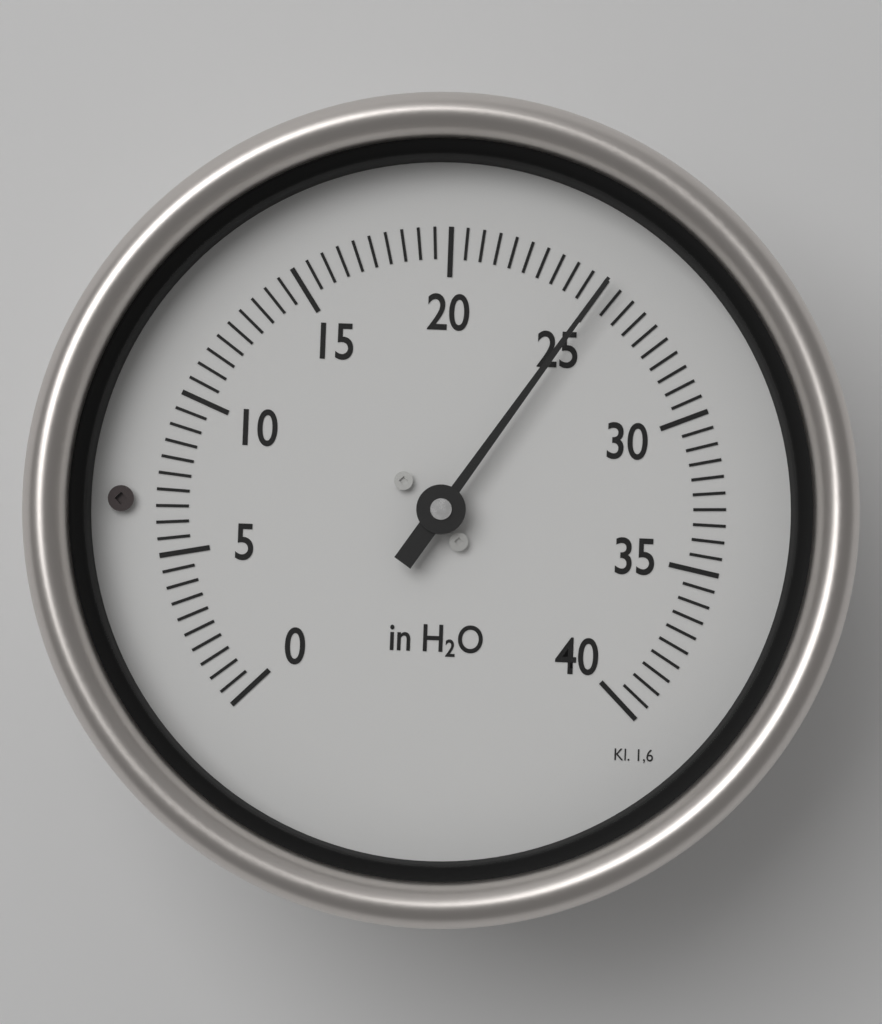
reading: 25.0 in H2O
